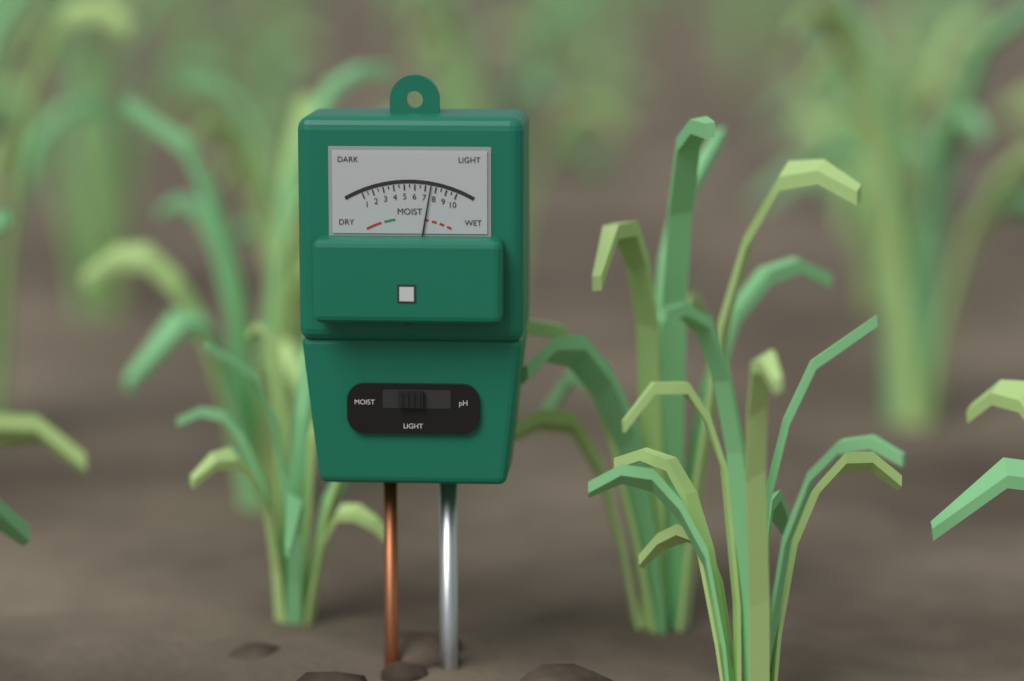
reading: 7.5 (no unit)
